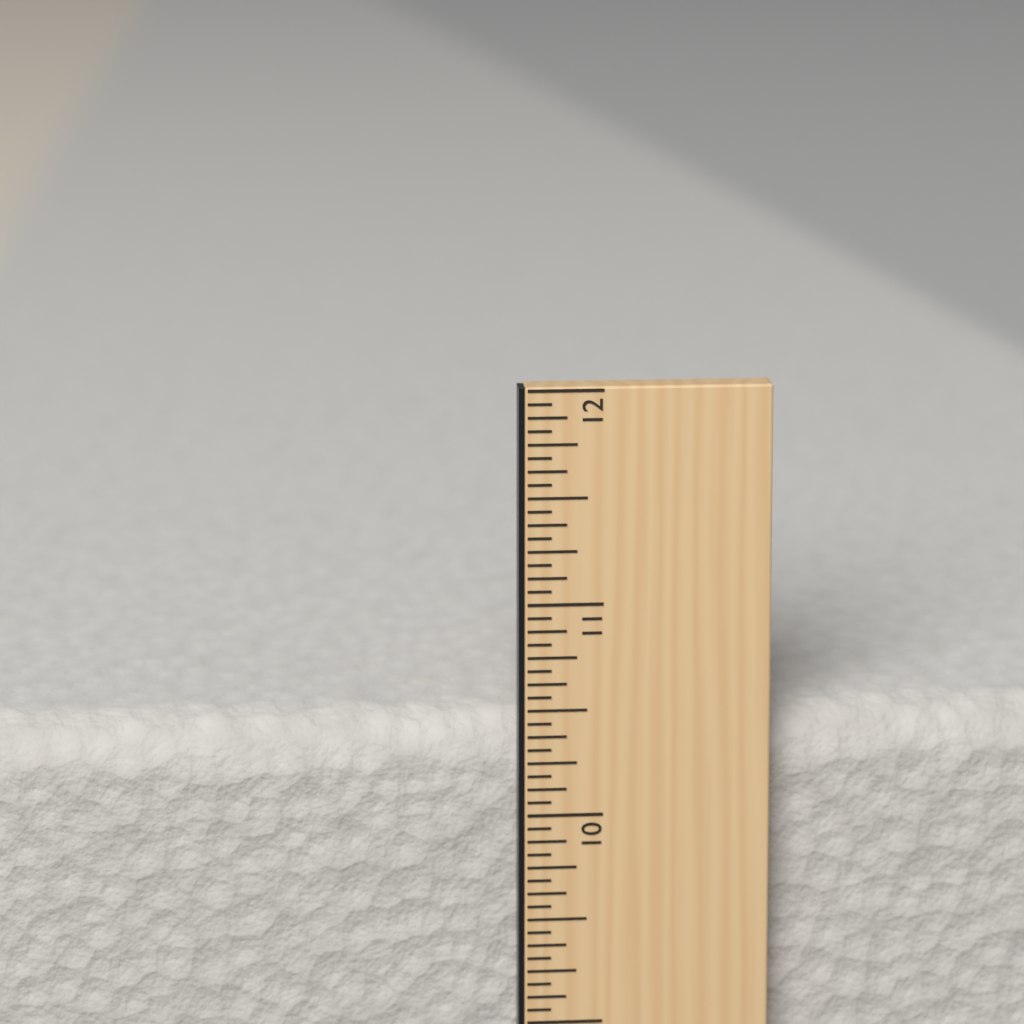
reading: 10.4375 in
